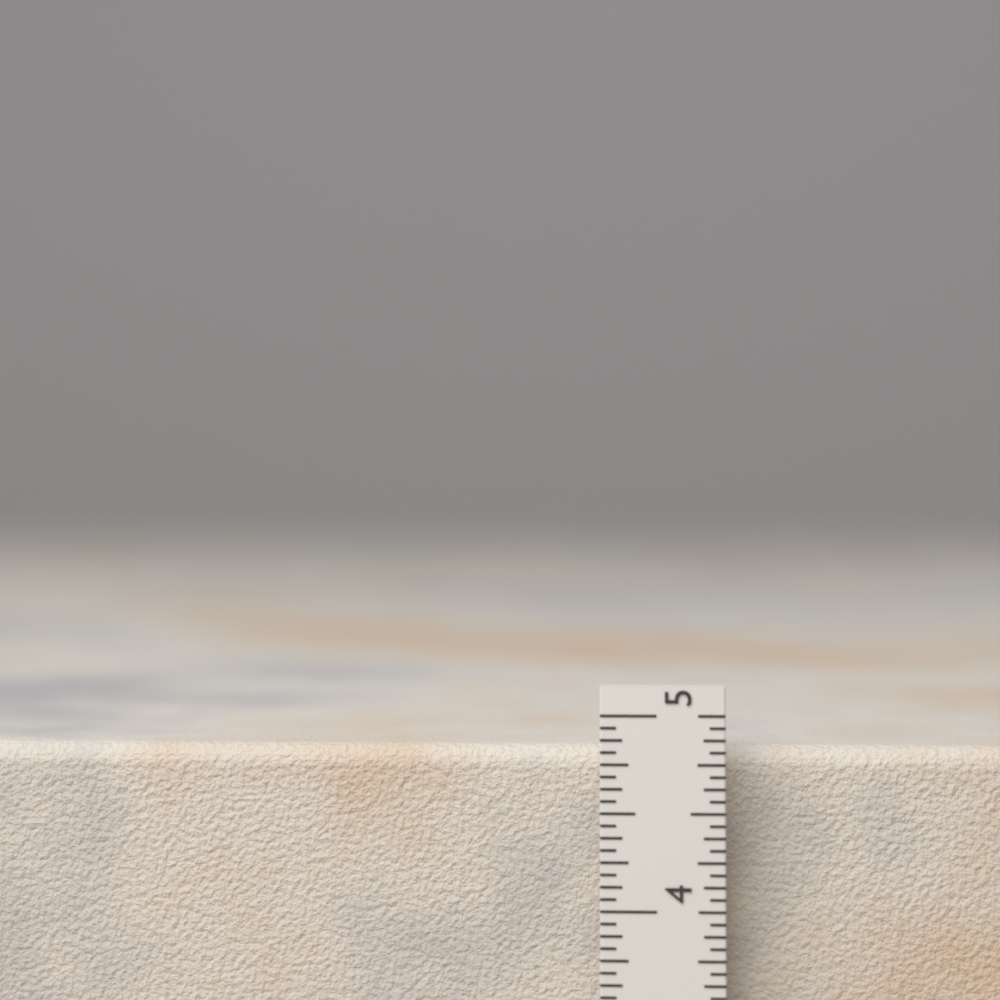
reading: 4.8125 in
